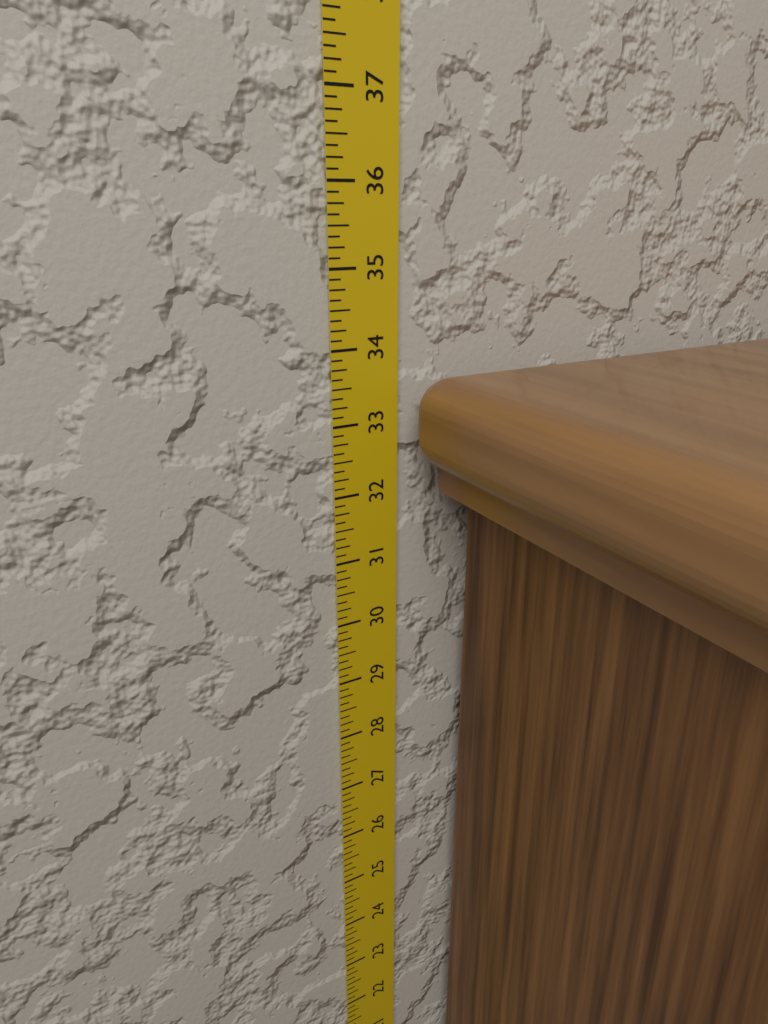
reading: 33.625 in
